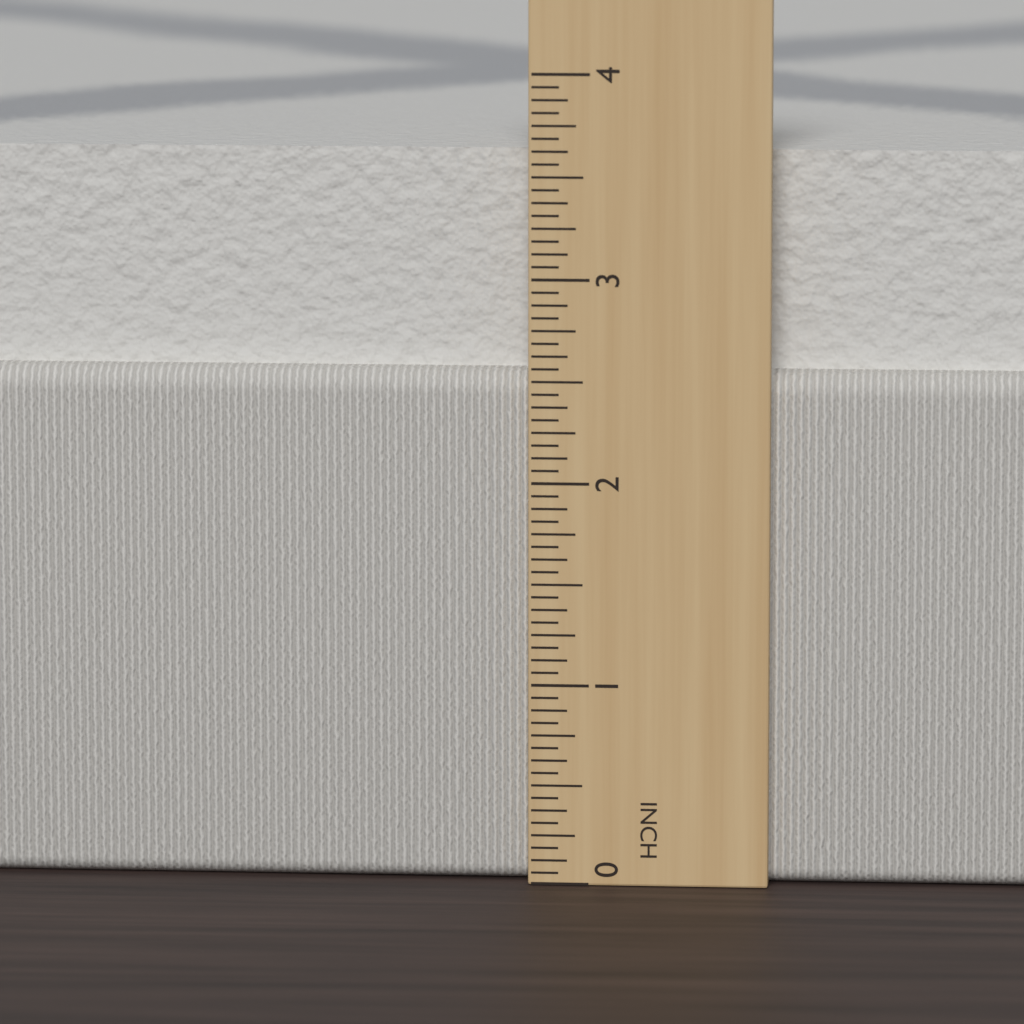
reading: 3.6250 in
